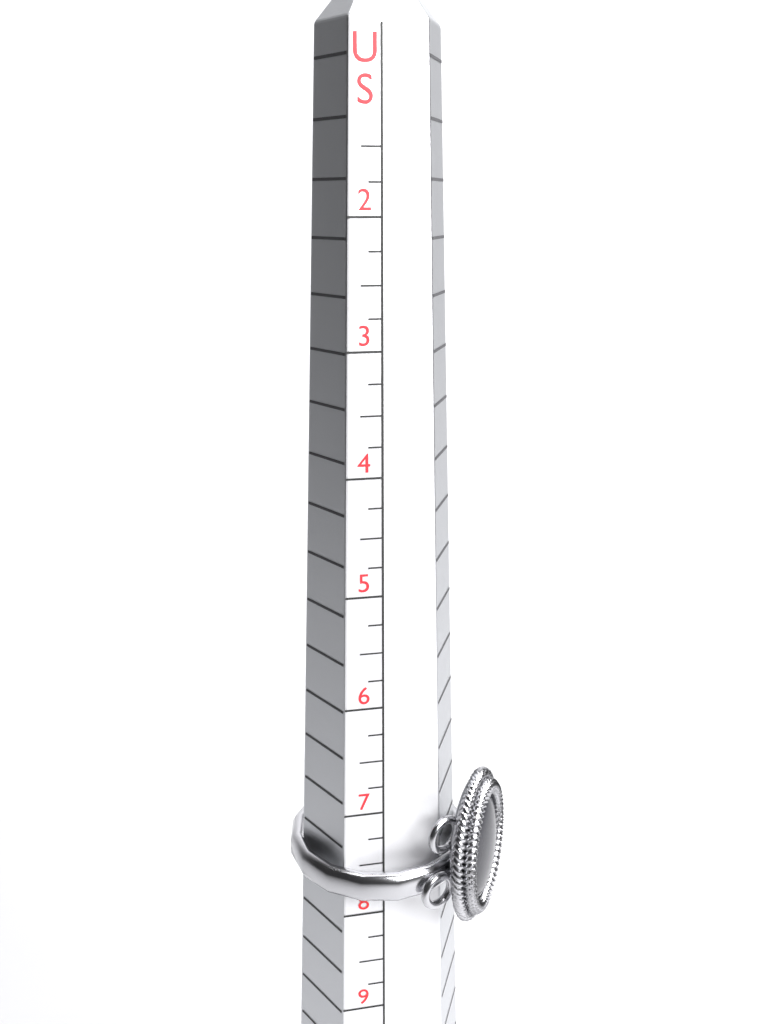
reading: 7.75 US
